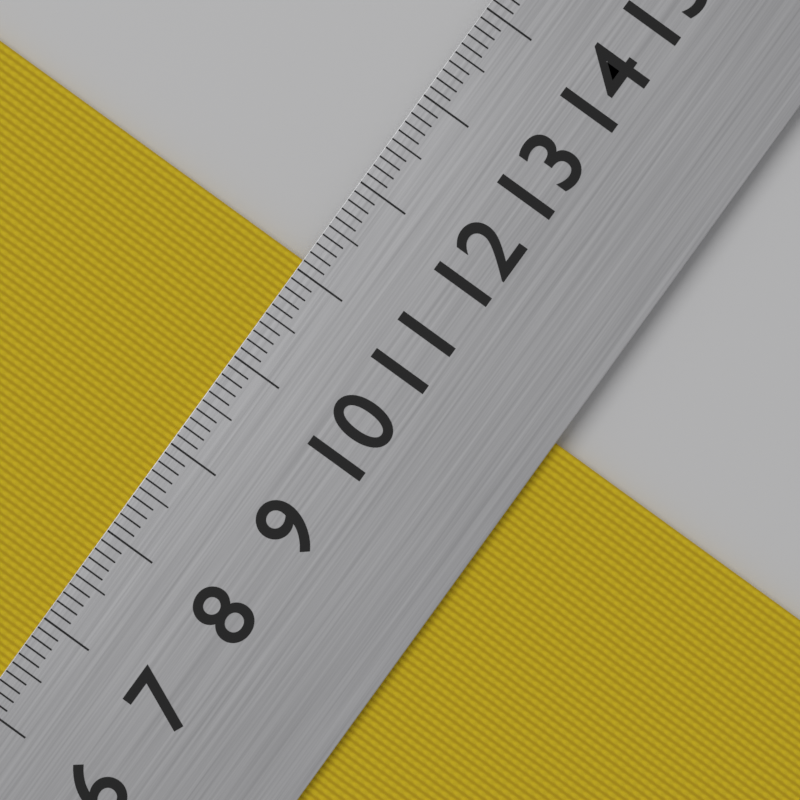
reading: 11.1 cm
